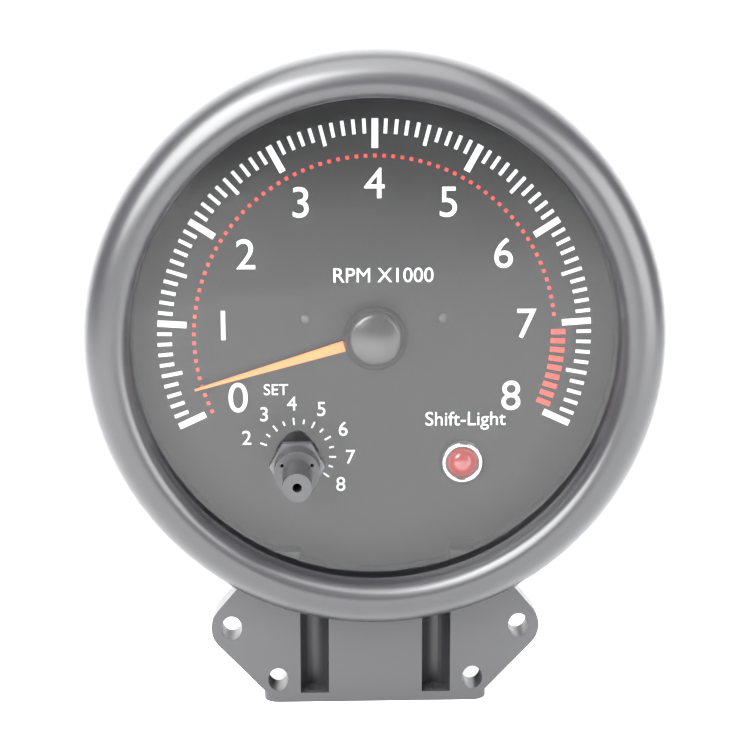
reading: 0.3 RPM x1000
